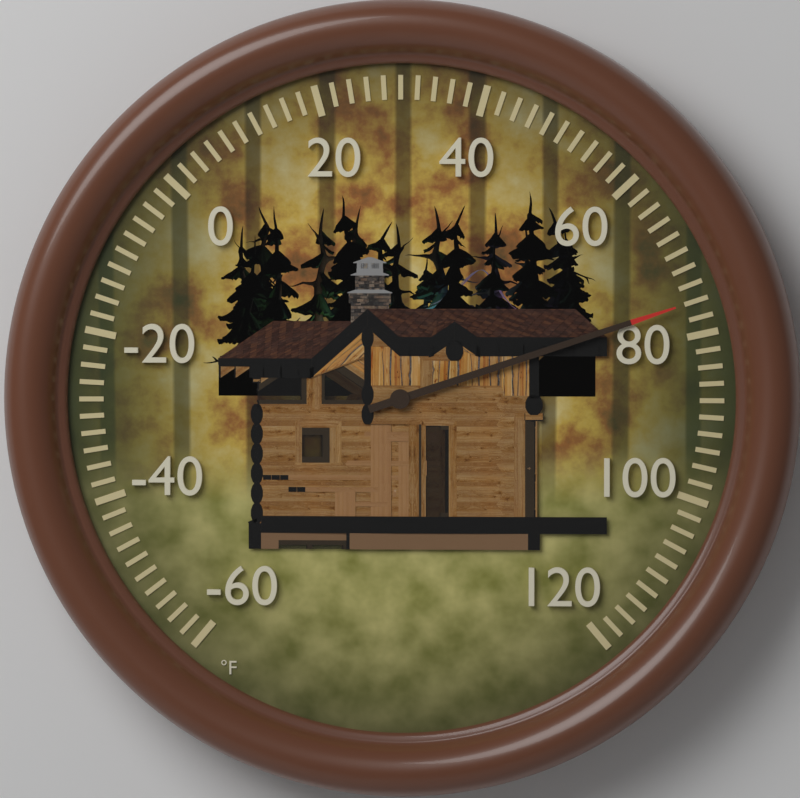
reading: 76 °F
